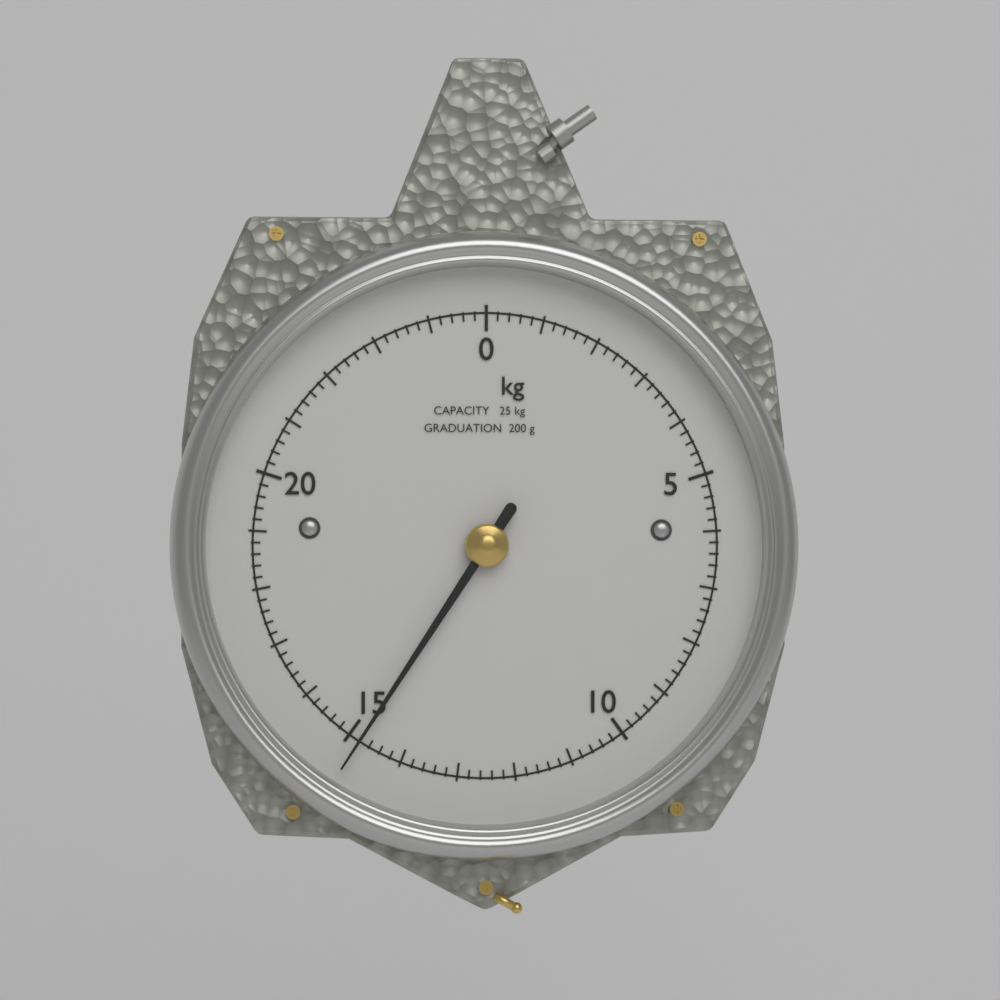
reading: 14.8 kg
